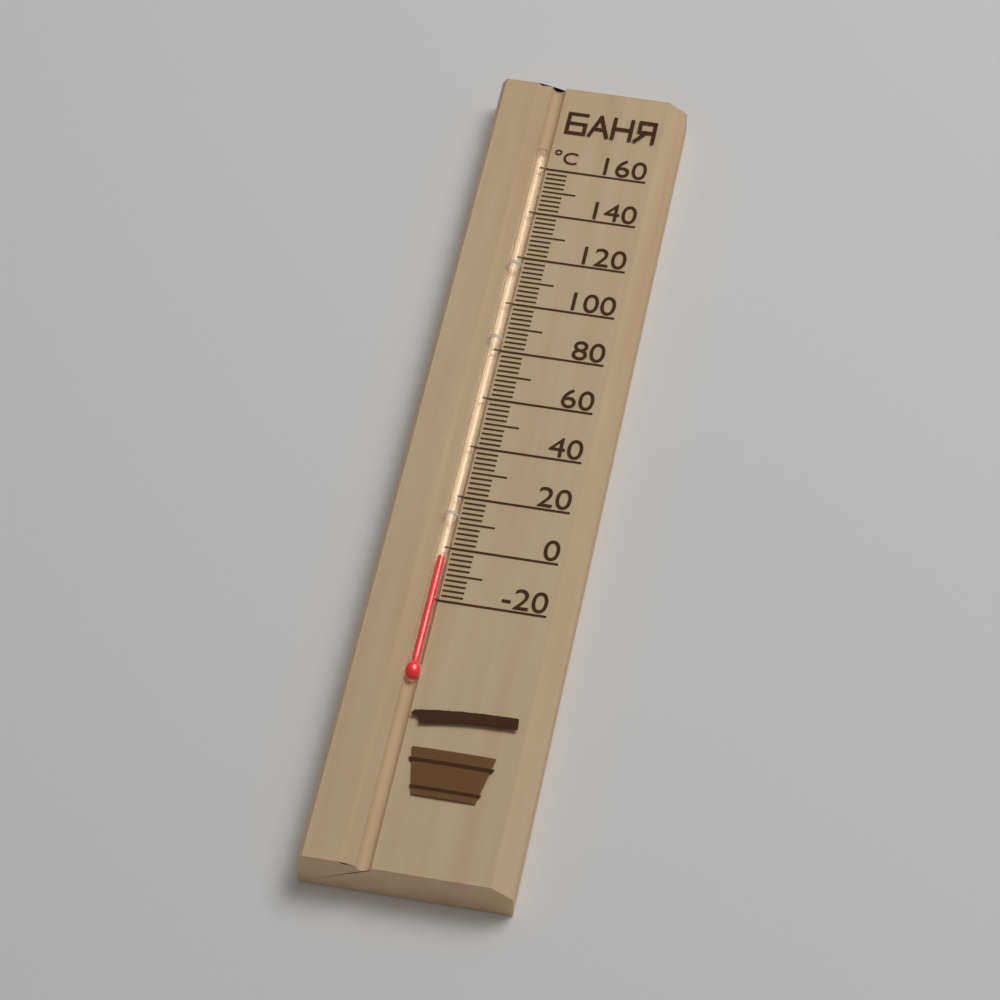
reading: -4 °C
